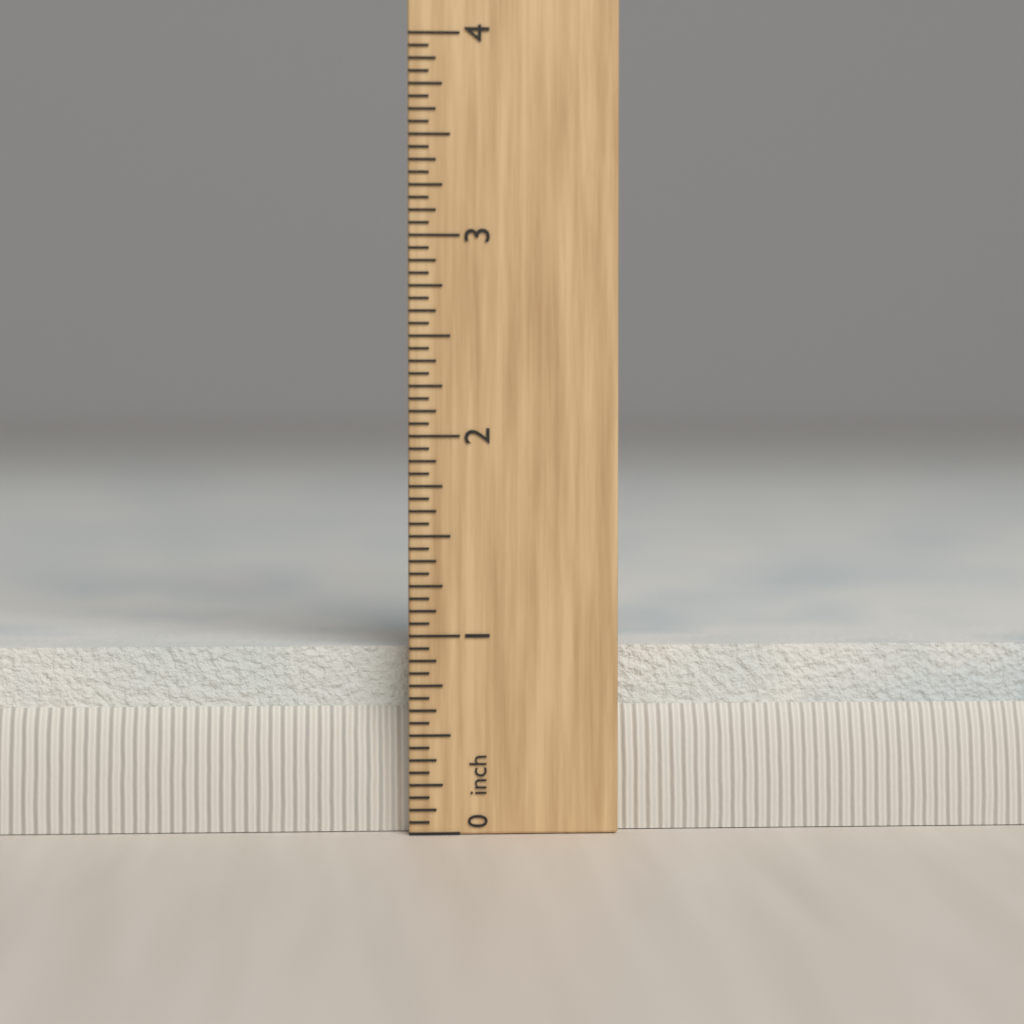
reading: 0.9375 in
